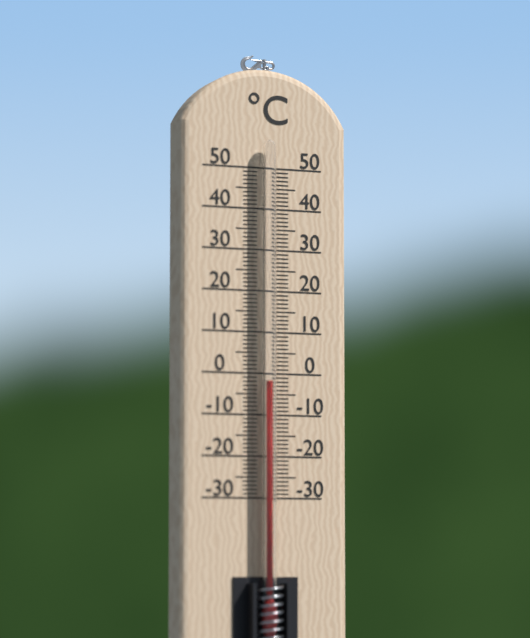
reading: -2 °C
